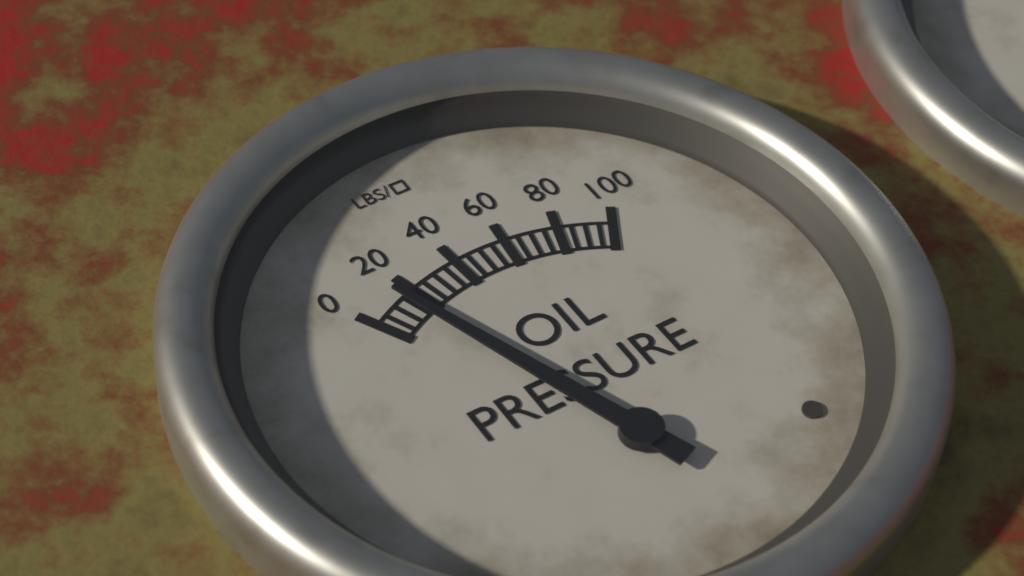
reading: 15 psi
